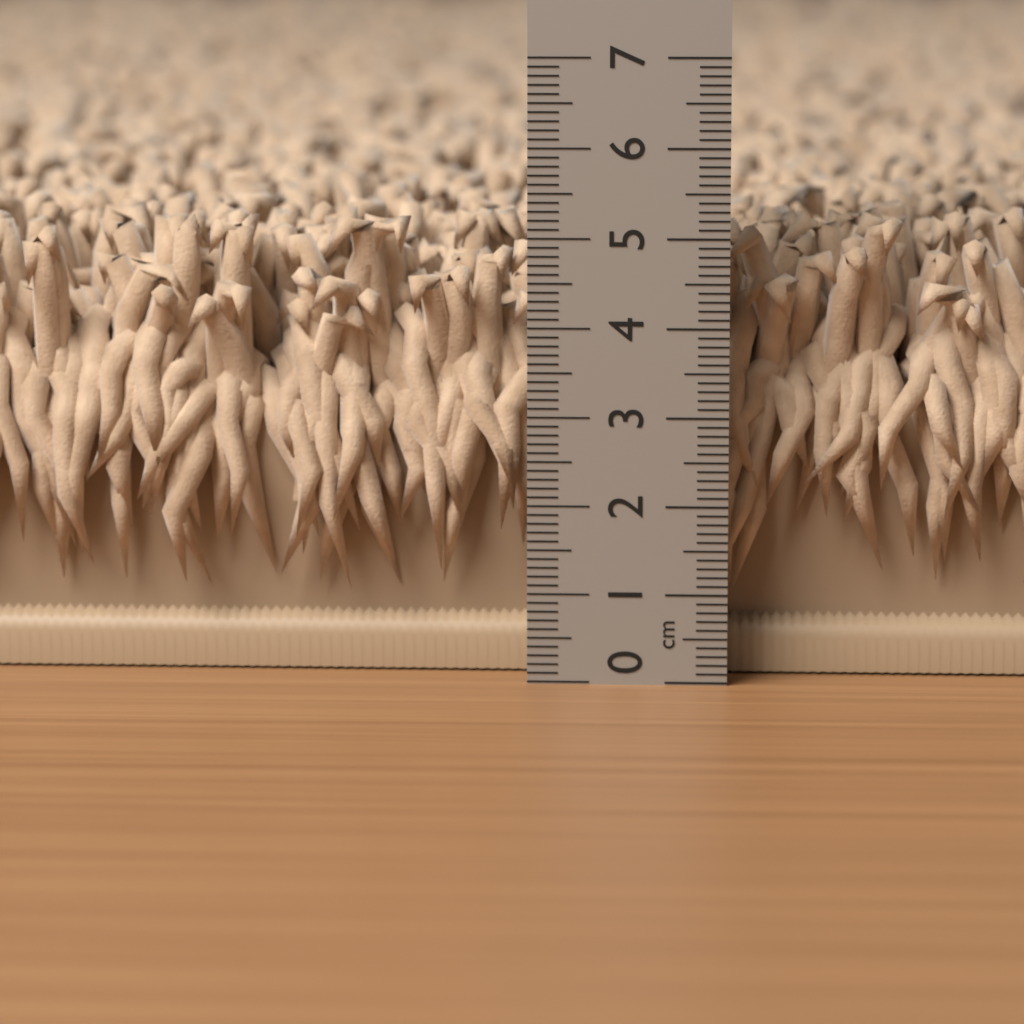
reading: 5.2 cm
